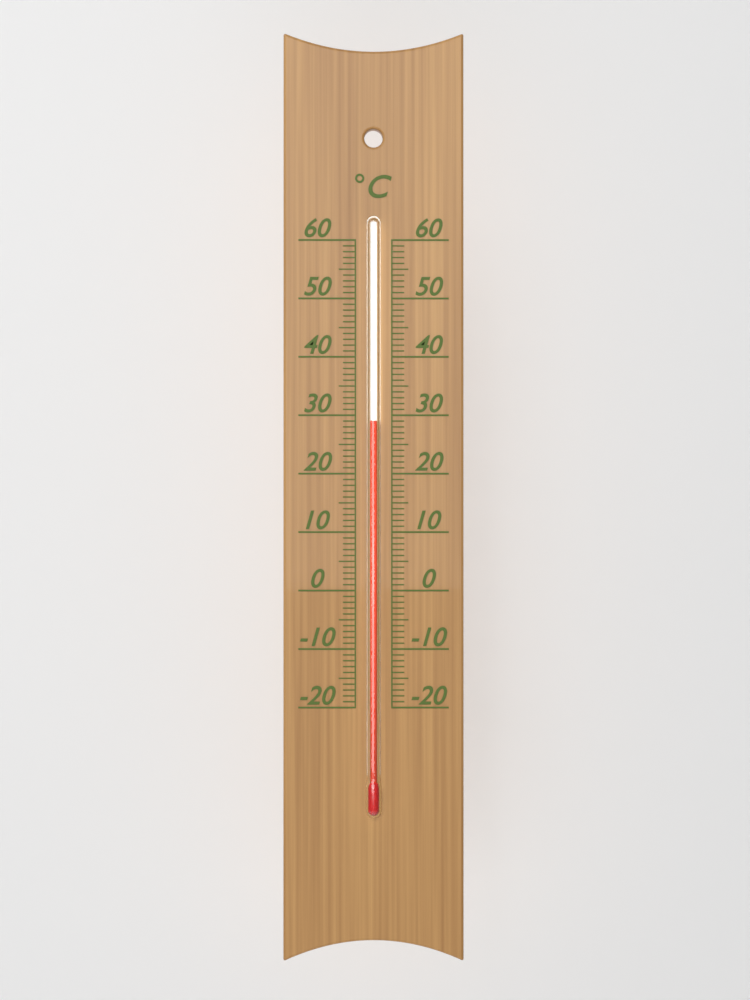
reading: 29 °C
